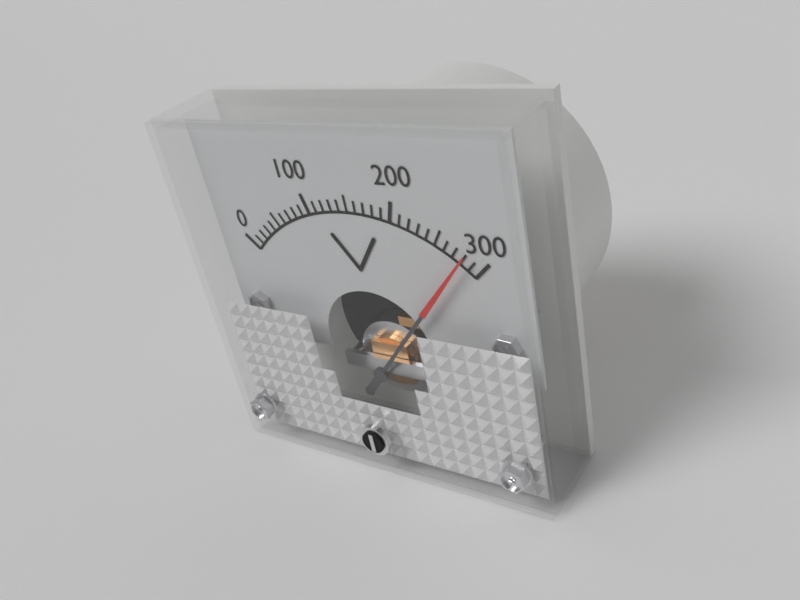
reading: 280 V
